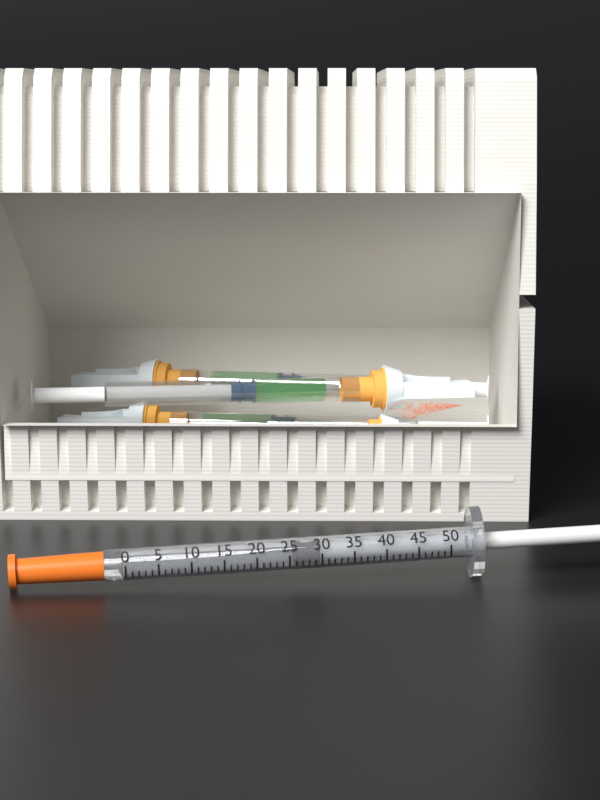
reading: 26 units
